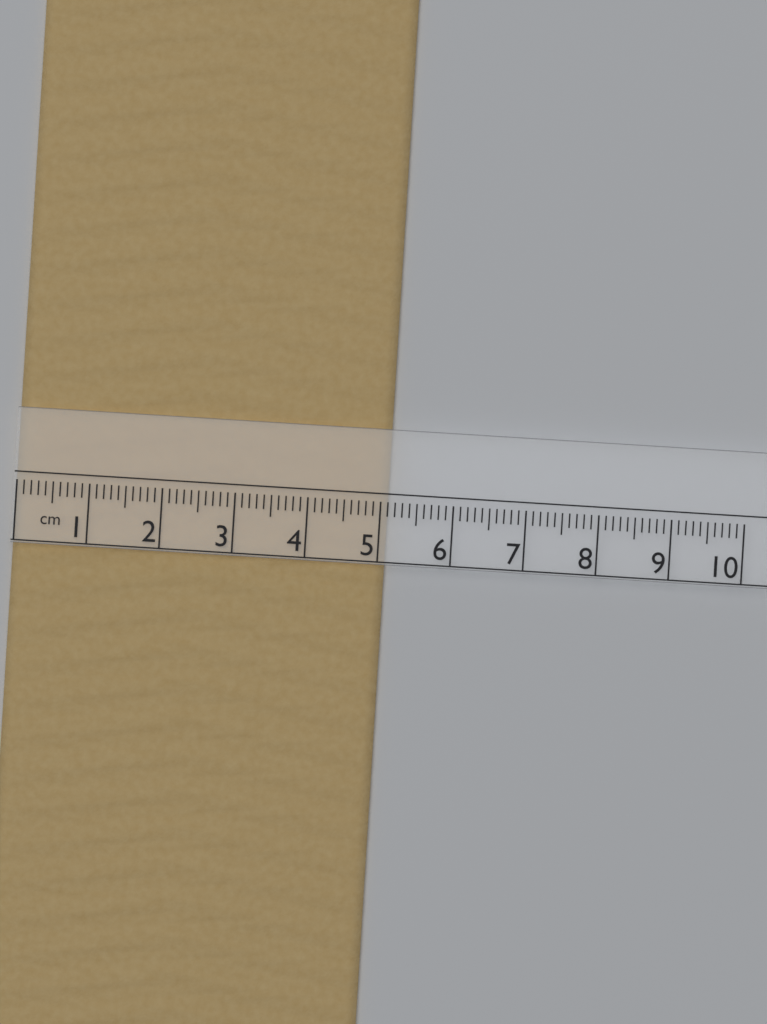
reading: 5.1 cm
